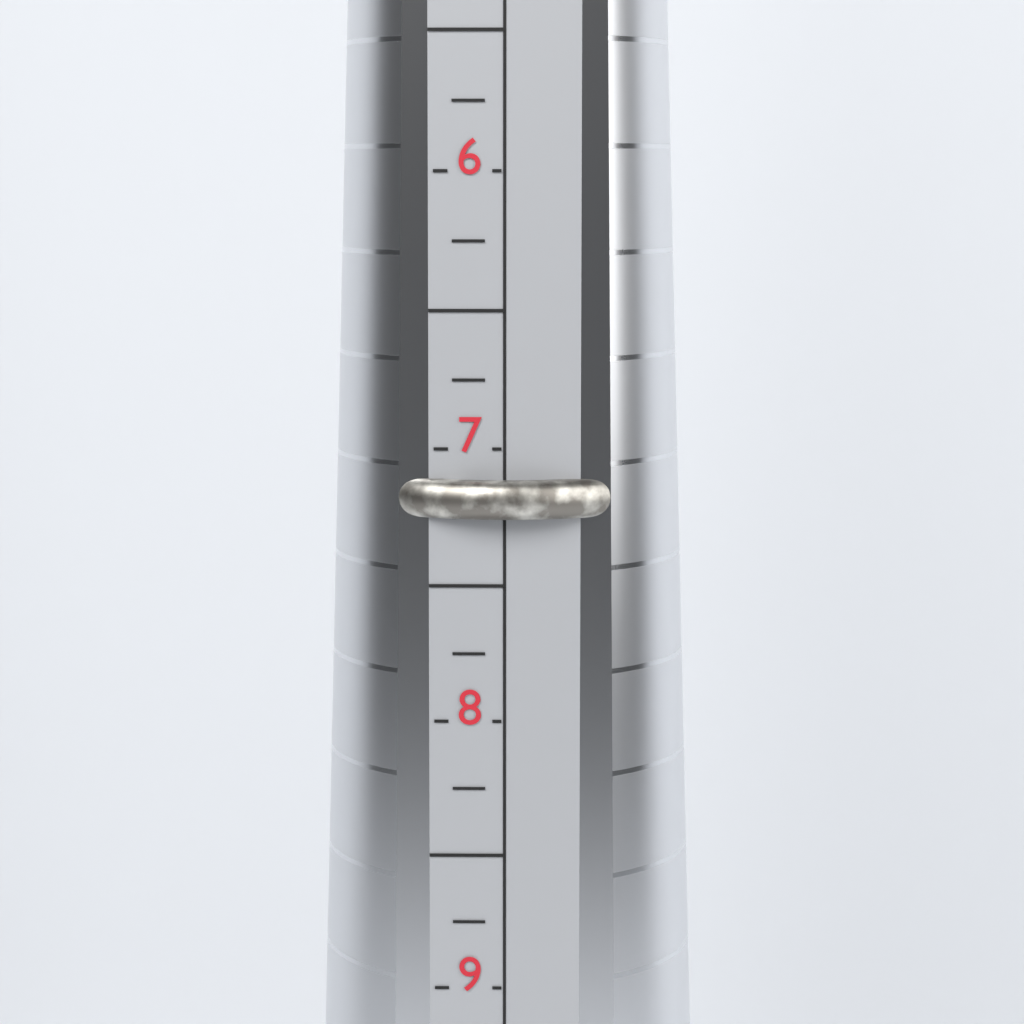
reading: 7.25 (no unit)
